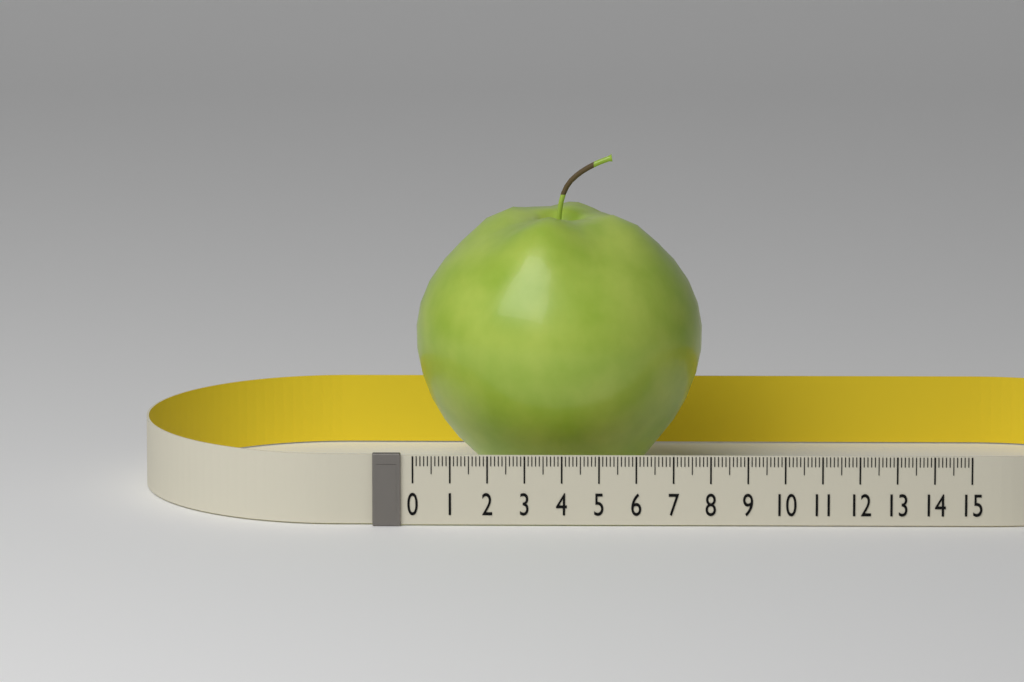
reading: 7.8 (no unit)
